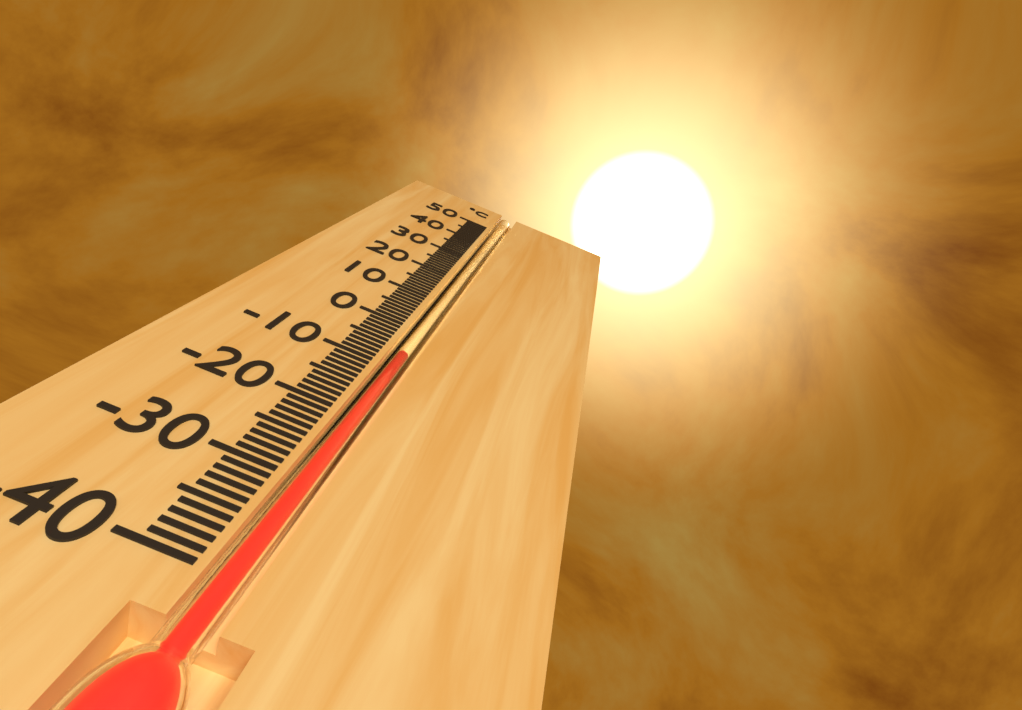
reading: -7 °C
